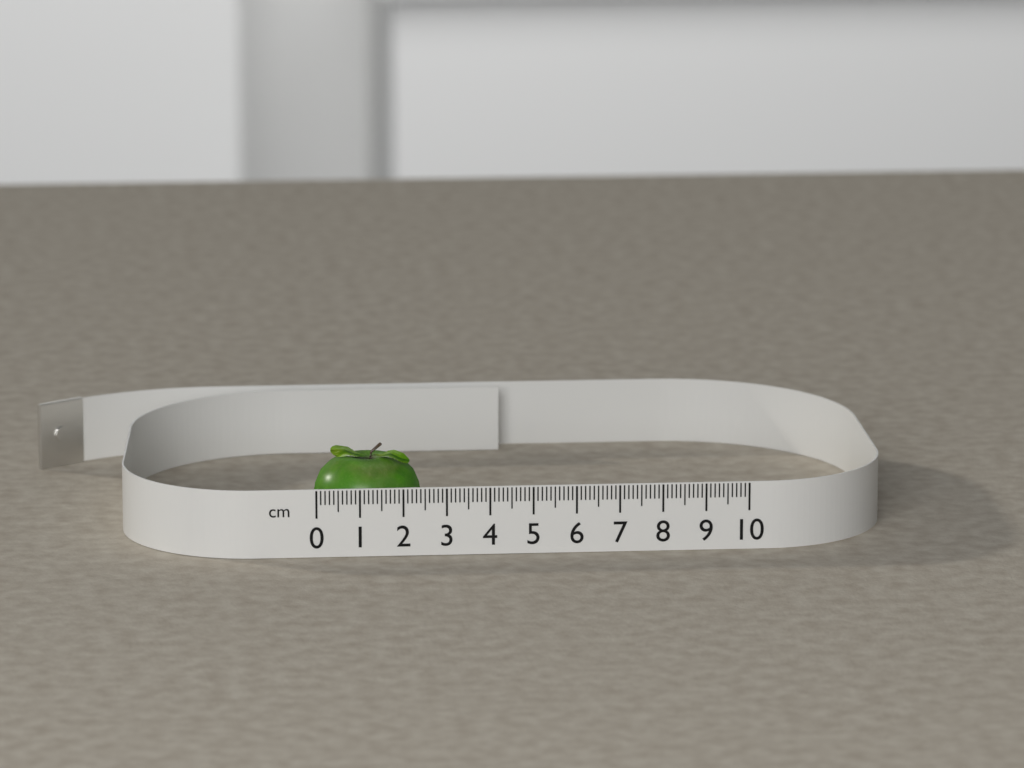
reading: 2.5 cm
